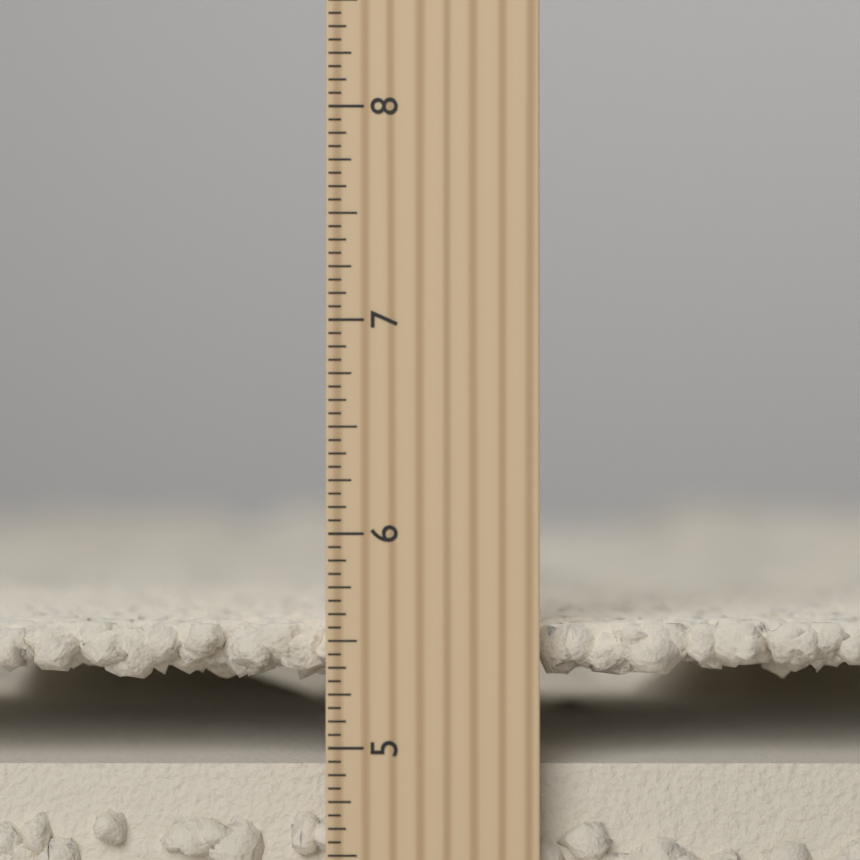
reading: 5.5625 inch
